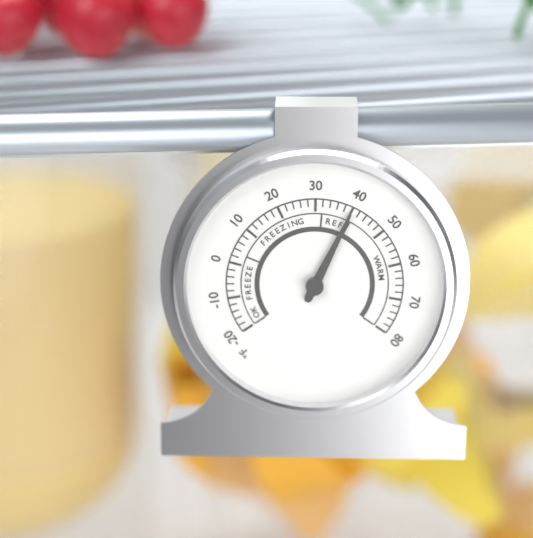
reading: 40 °F
